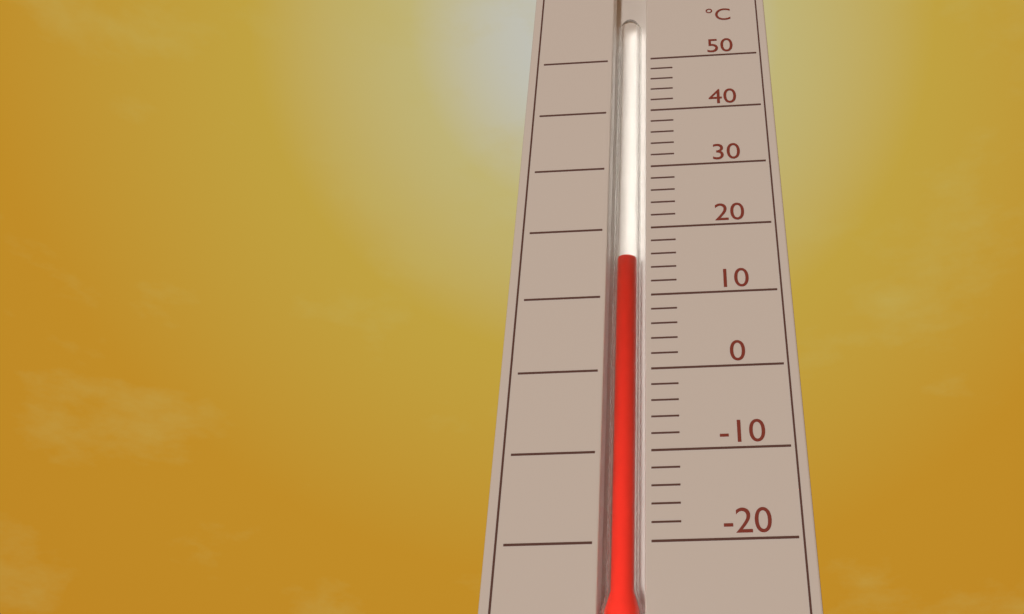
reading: 16 °C
